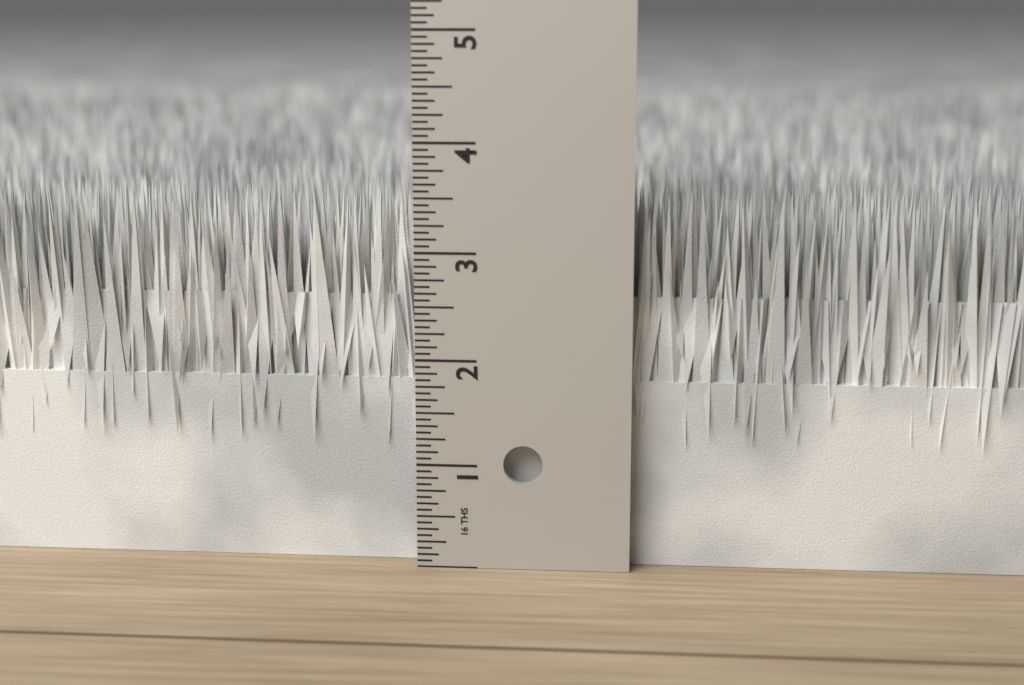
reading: 3.5625 in
